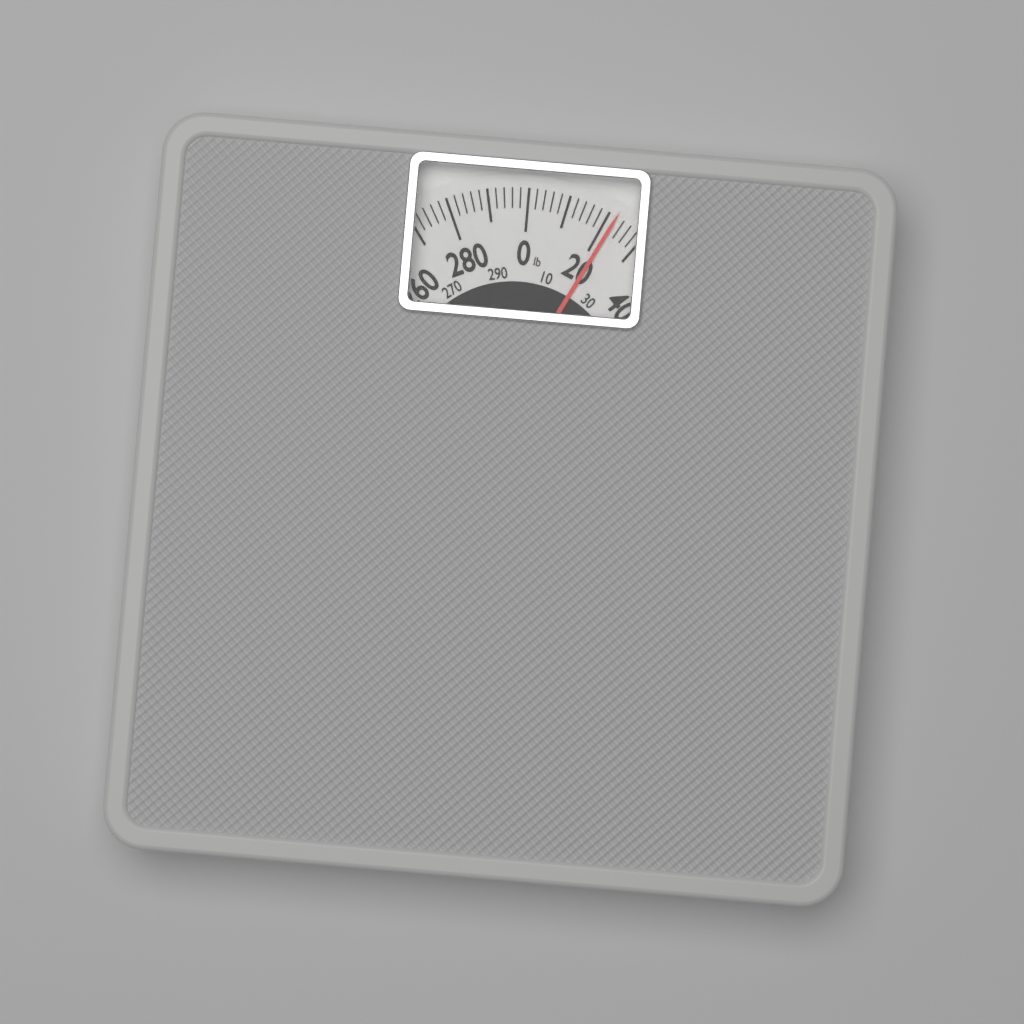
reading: 22 lb
